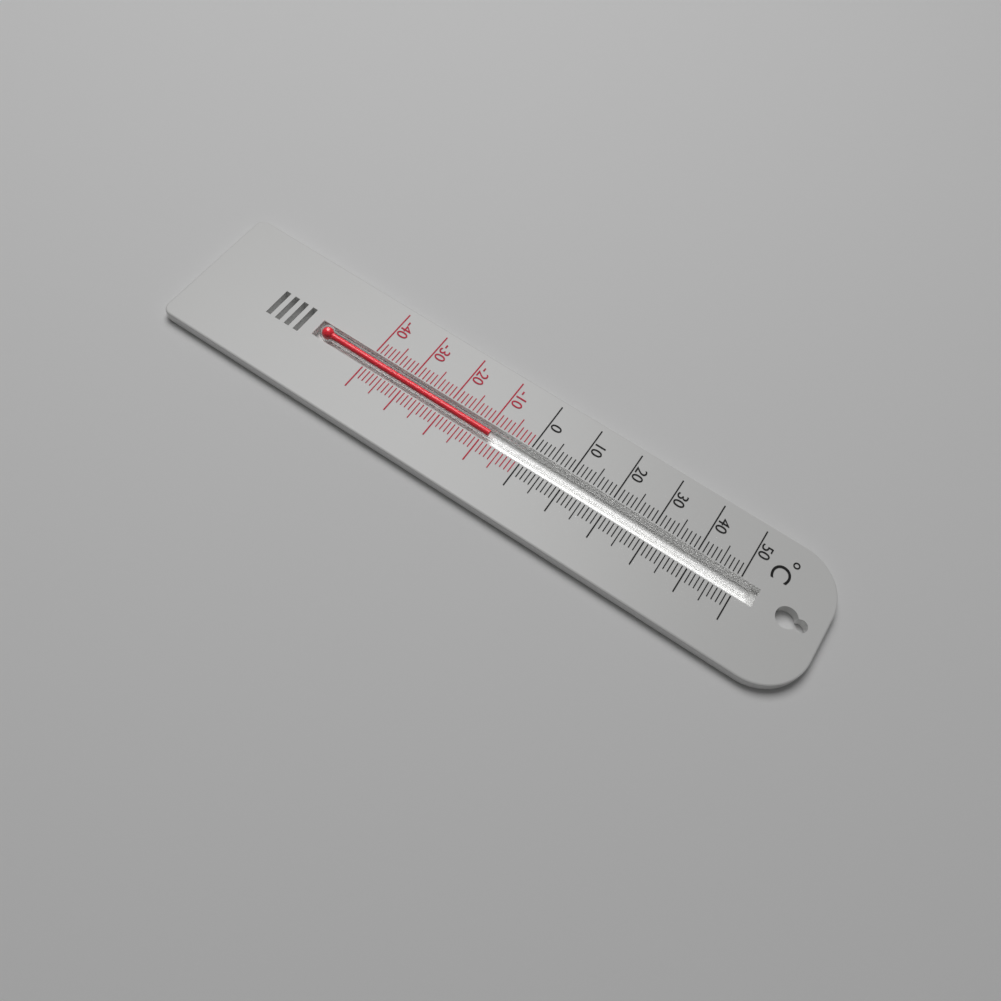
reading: -9 °C
